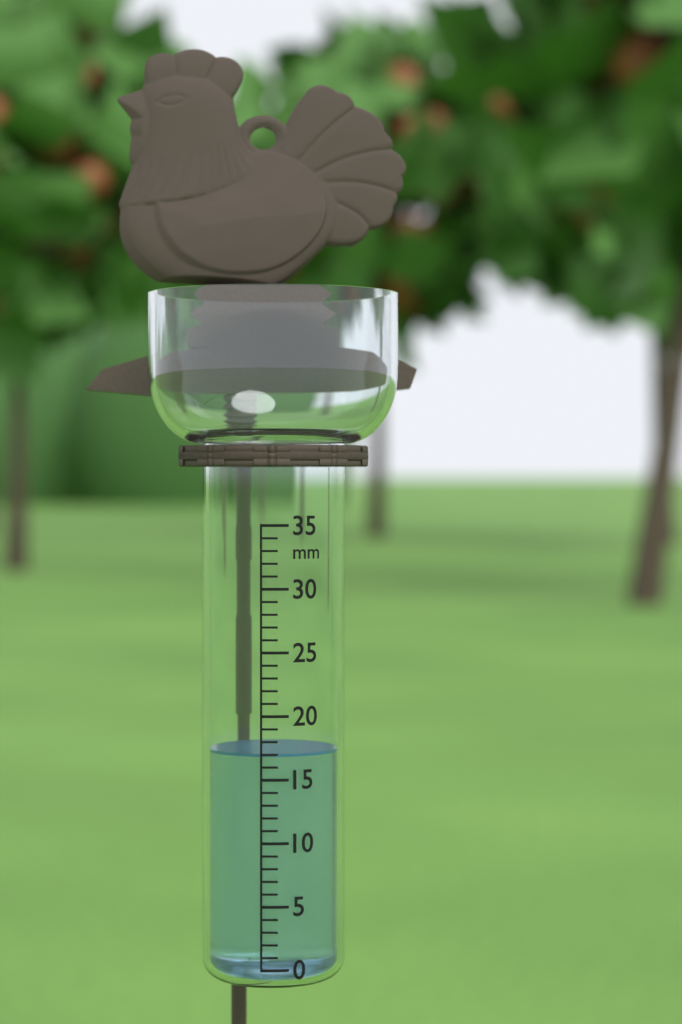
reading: 17 mm
